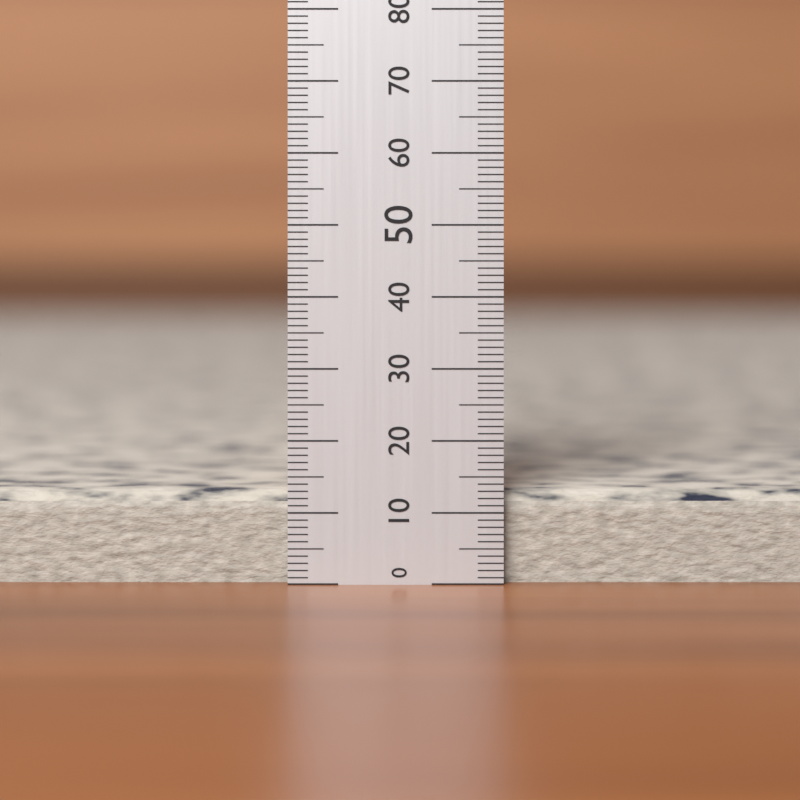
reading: 13 (no unit)
